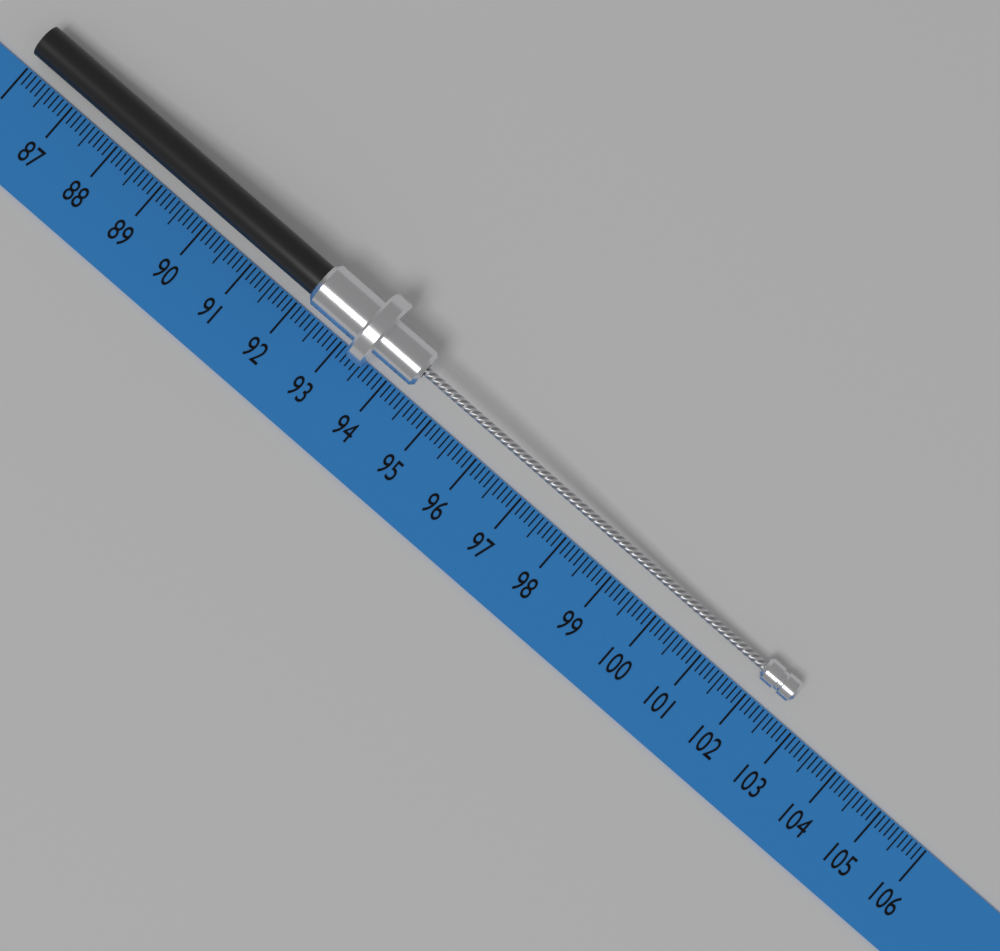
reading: 102.6 (no unit)
